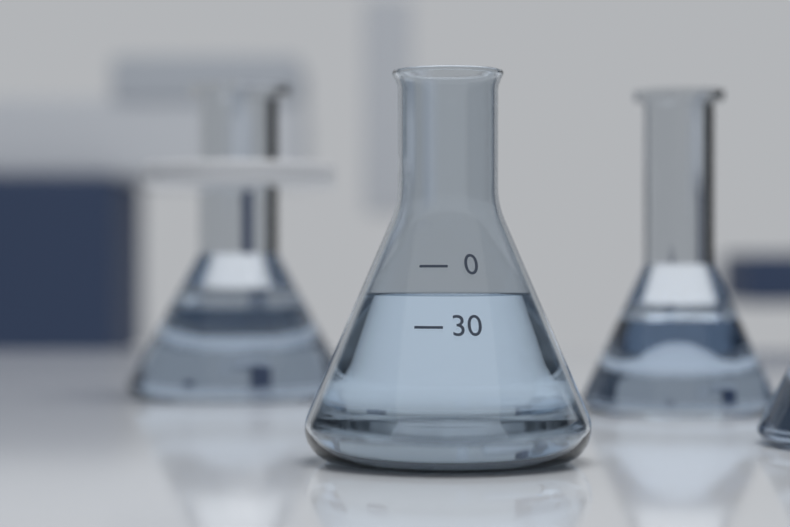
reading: 14 (no unit)
